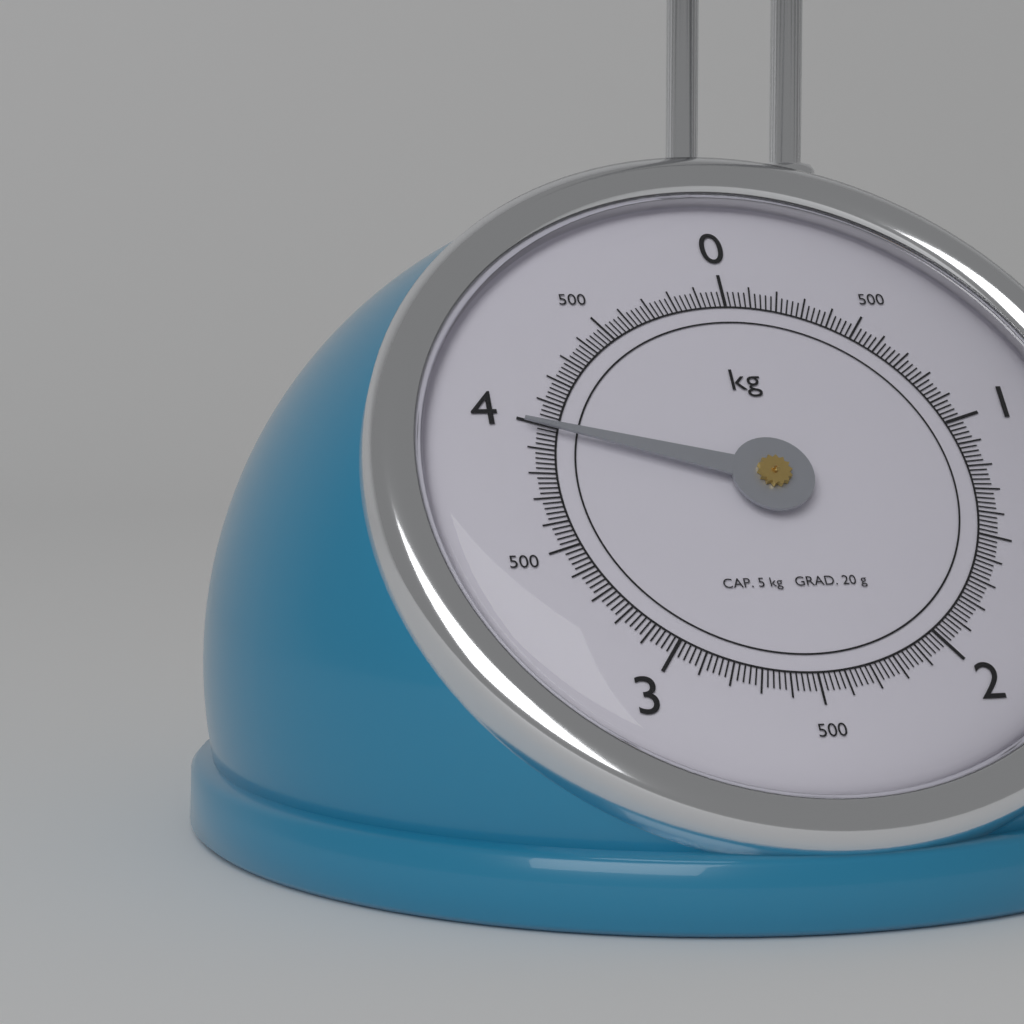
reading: 3.98 kg
